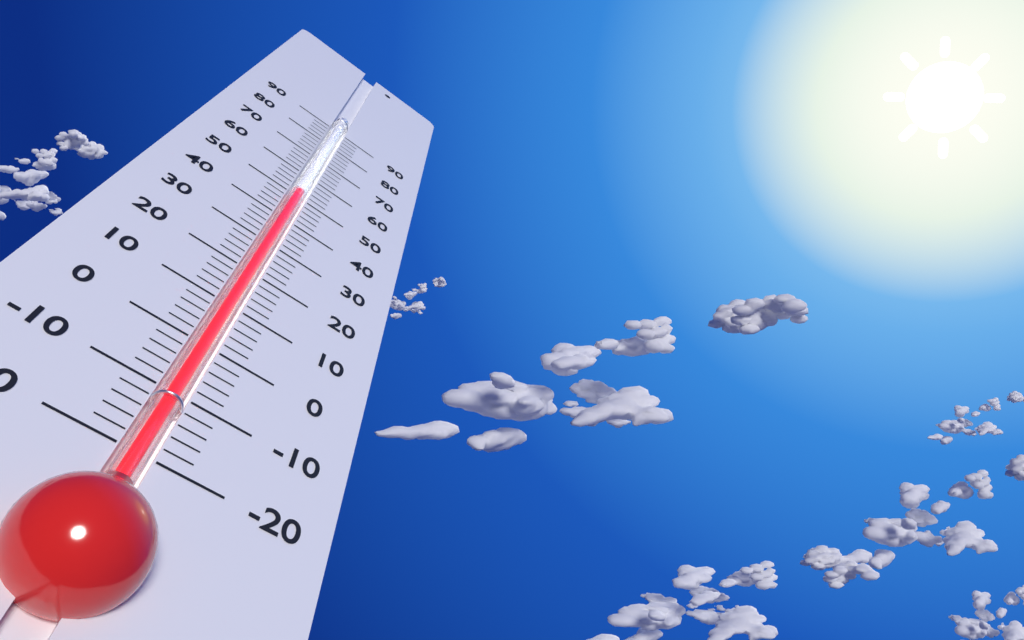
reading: 52 (no unit)
